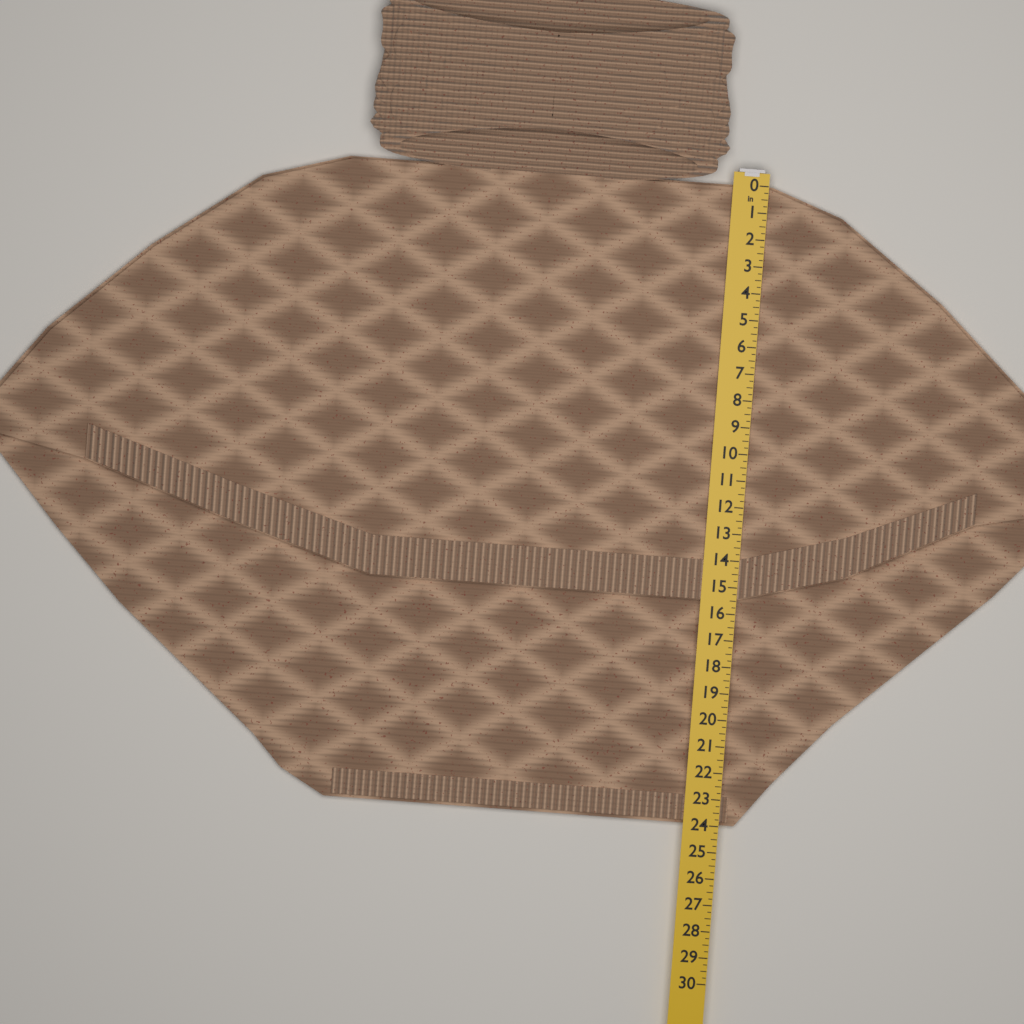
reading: 24.00 in
